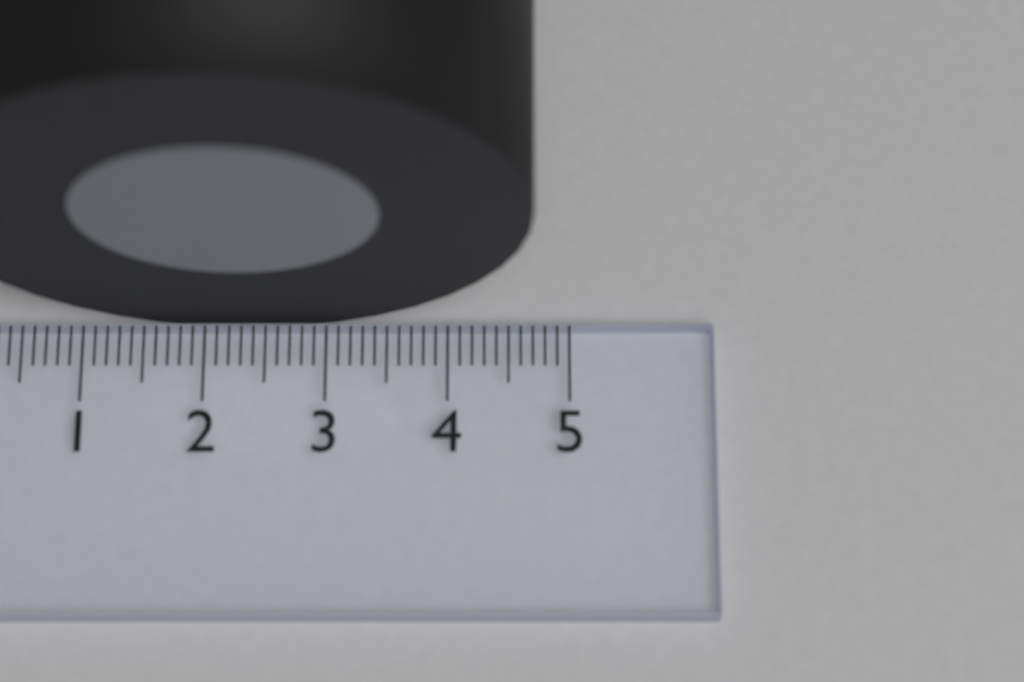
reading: 4.7 (no unit)
